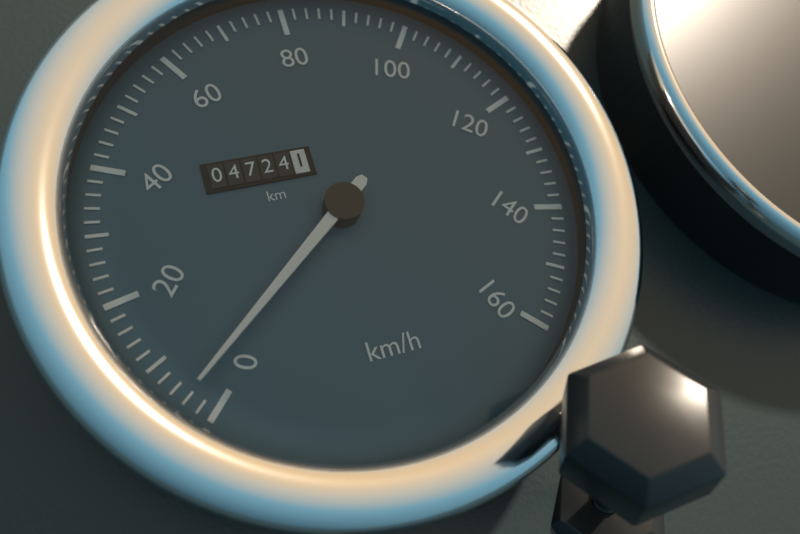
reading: 4 km/h
